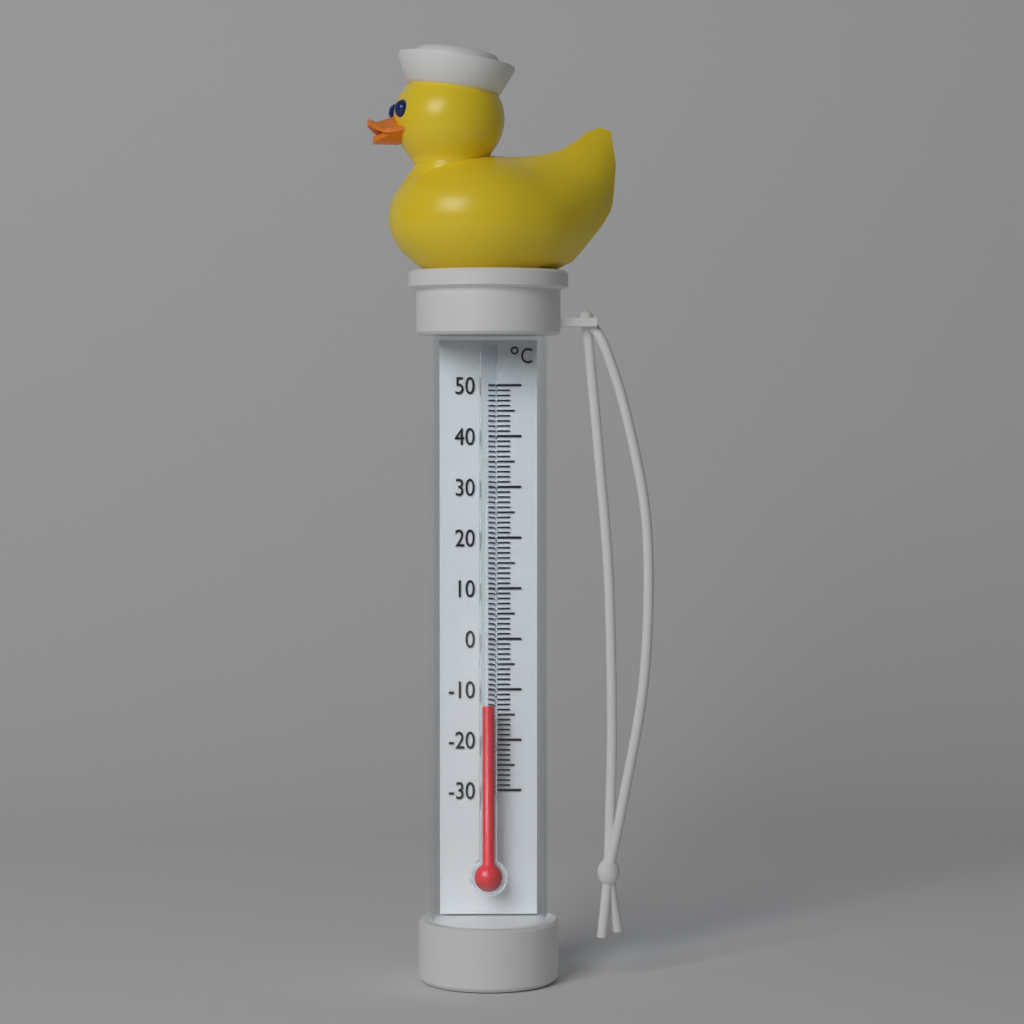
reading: -13 °C
